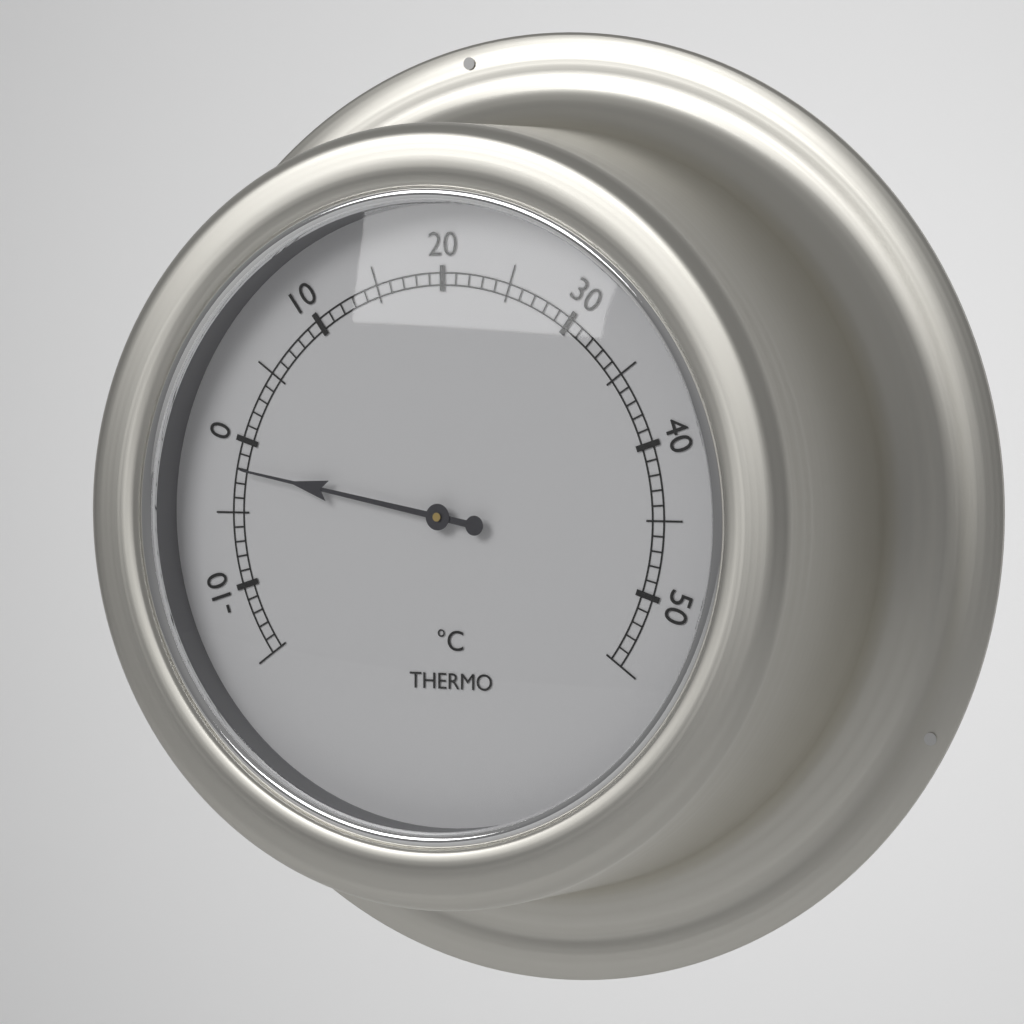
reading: -2 °C
